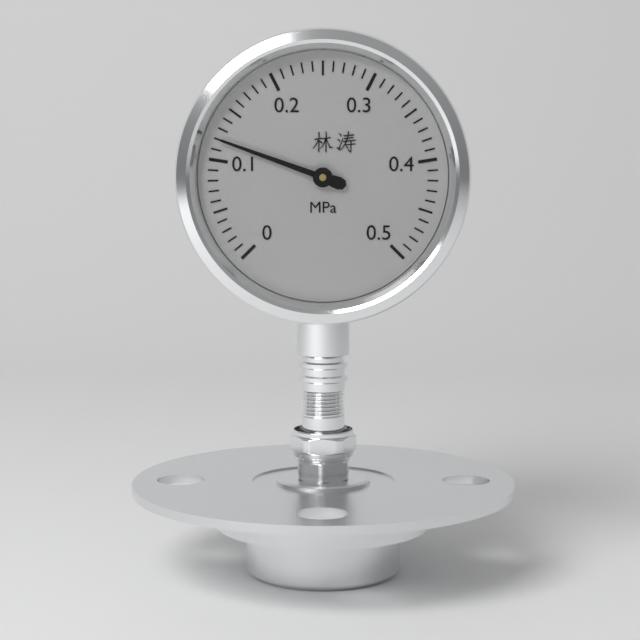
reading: 0.12 MPa
